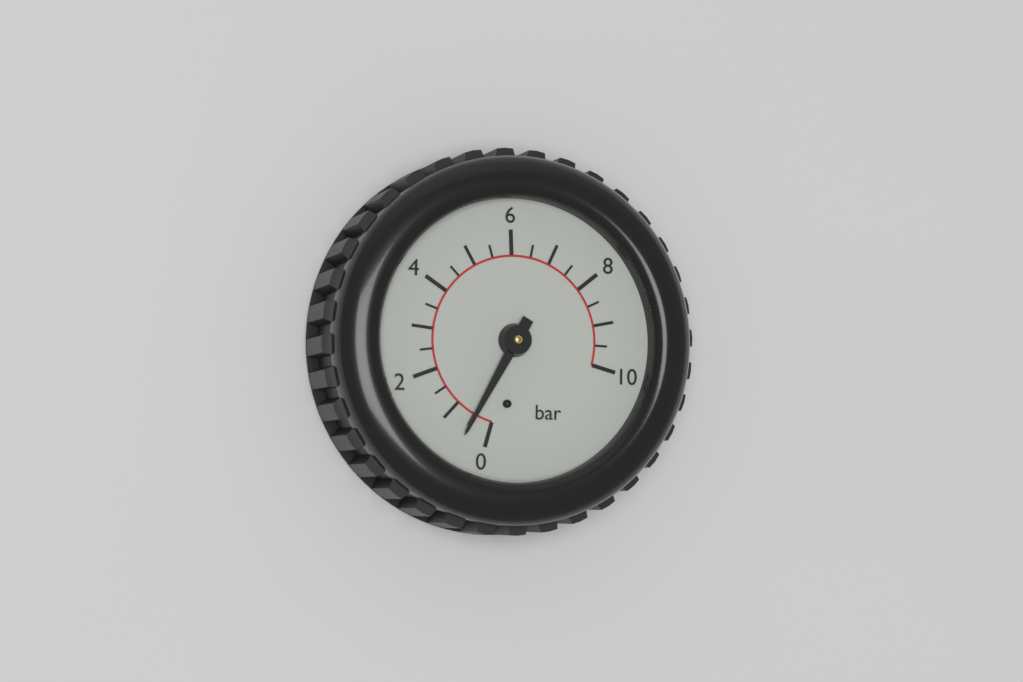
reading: 0.5 bar
